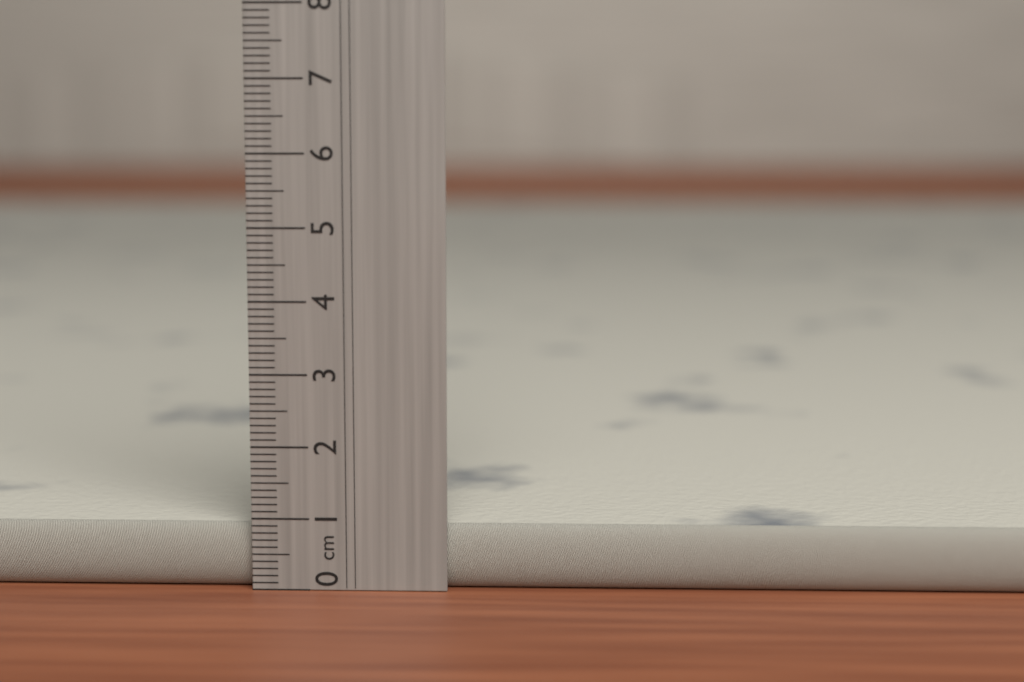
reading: 0.9 cm
